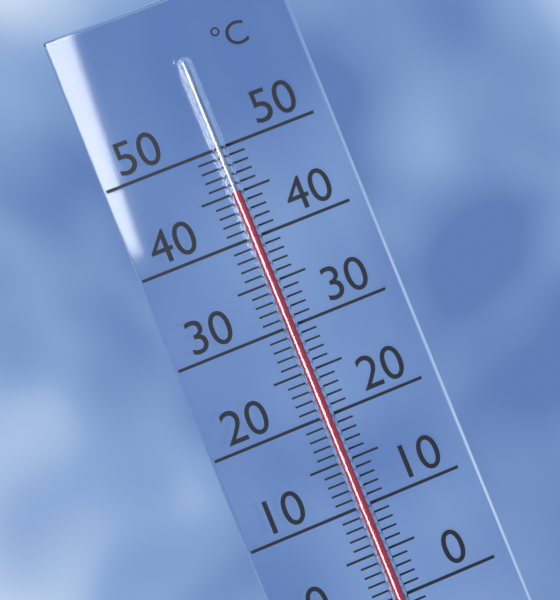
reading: 45 °C
